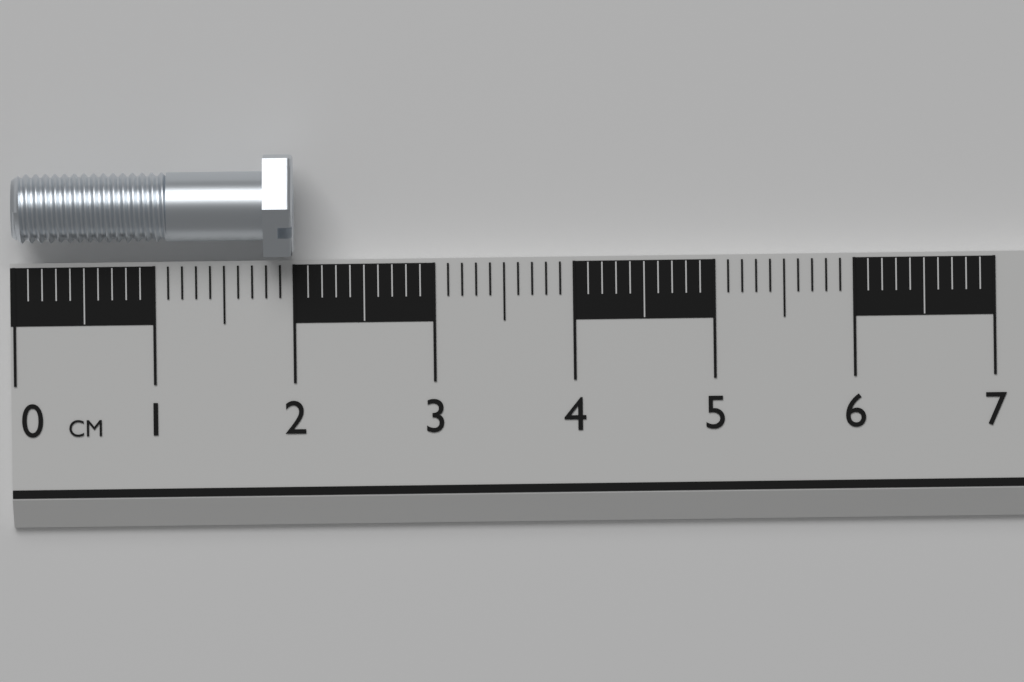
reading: 2.0 cm
